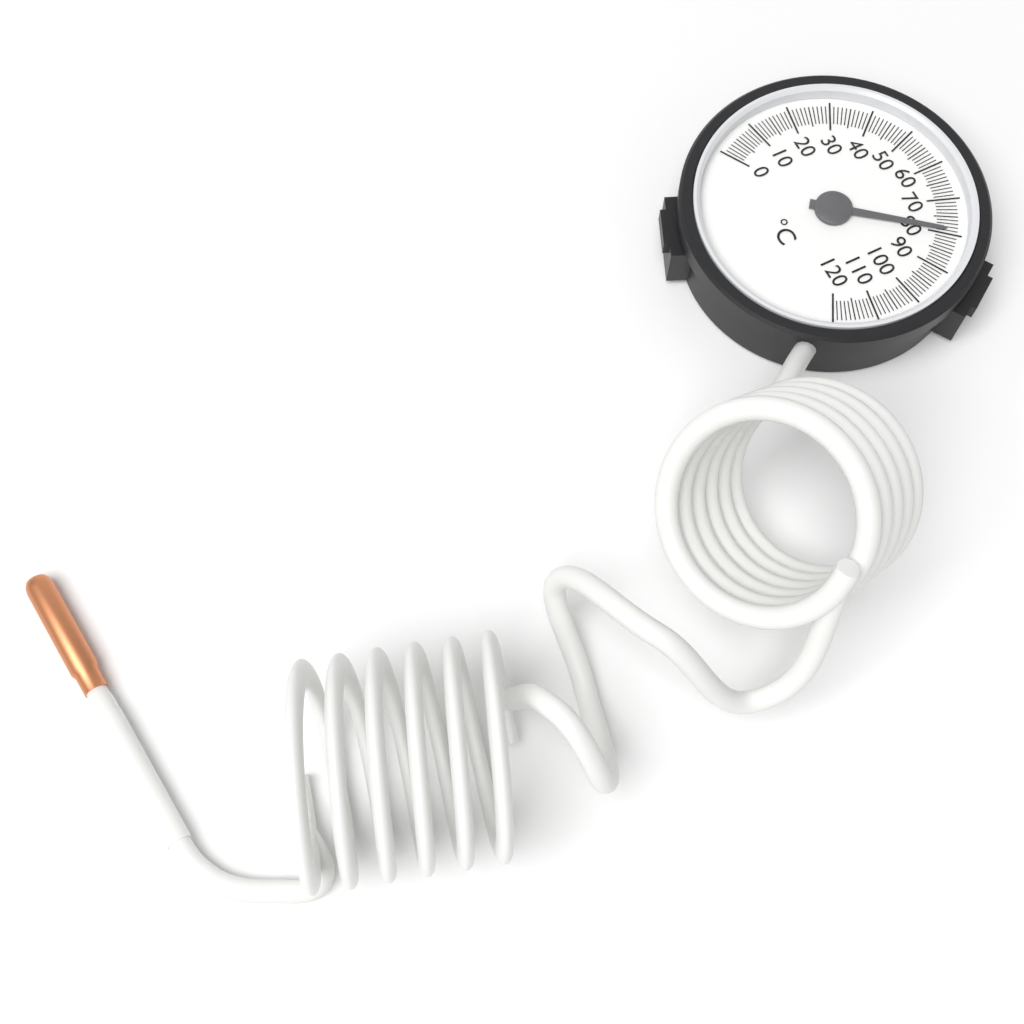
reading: 79 °C
